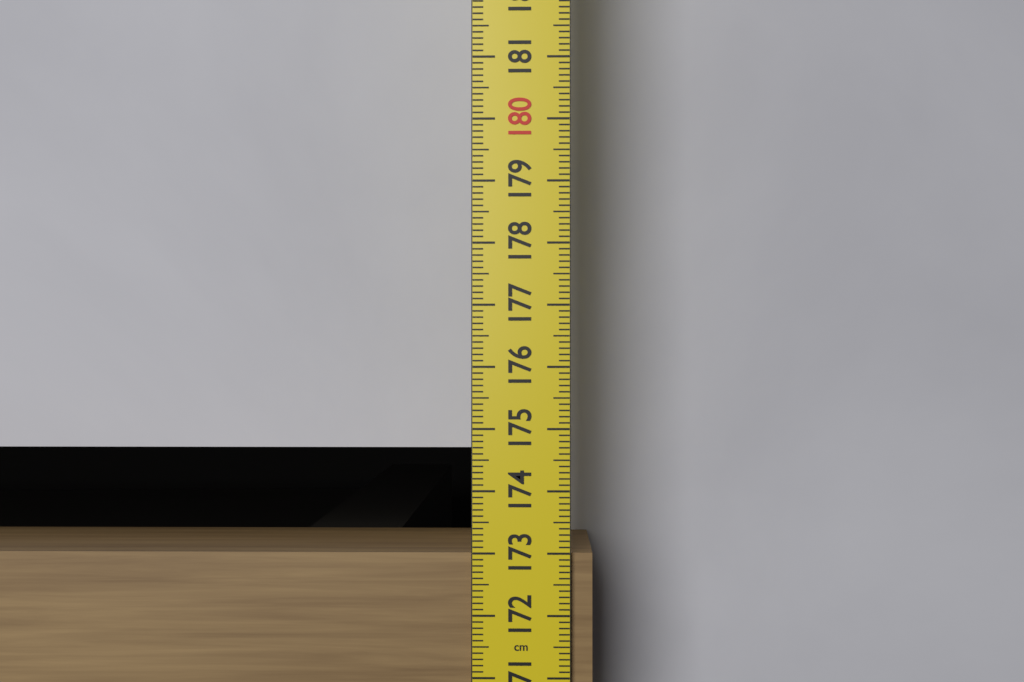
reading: 173.0 cm
